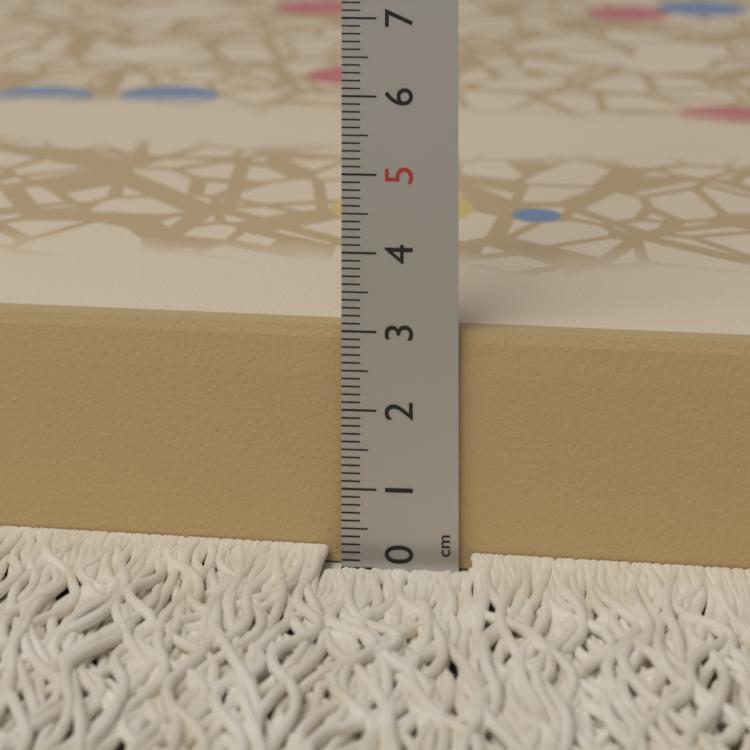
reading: 3.0 cm
